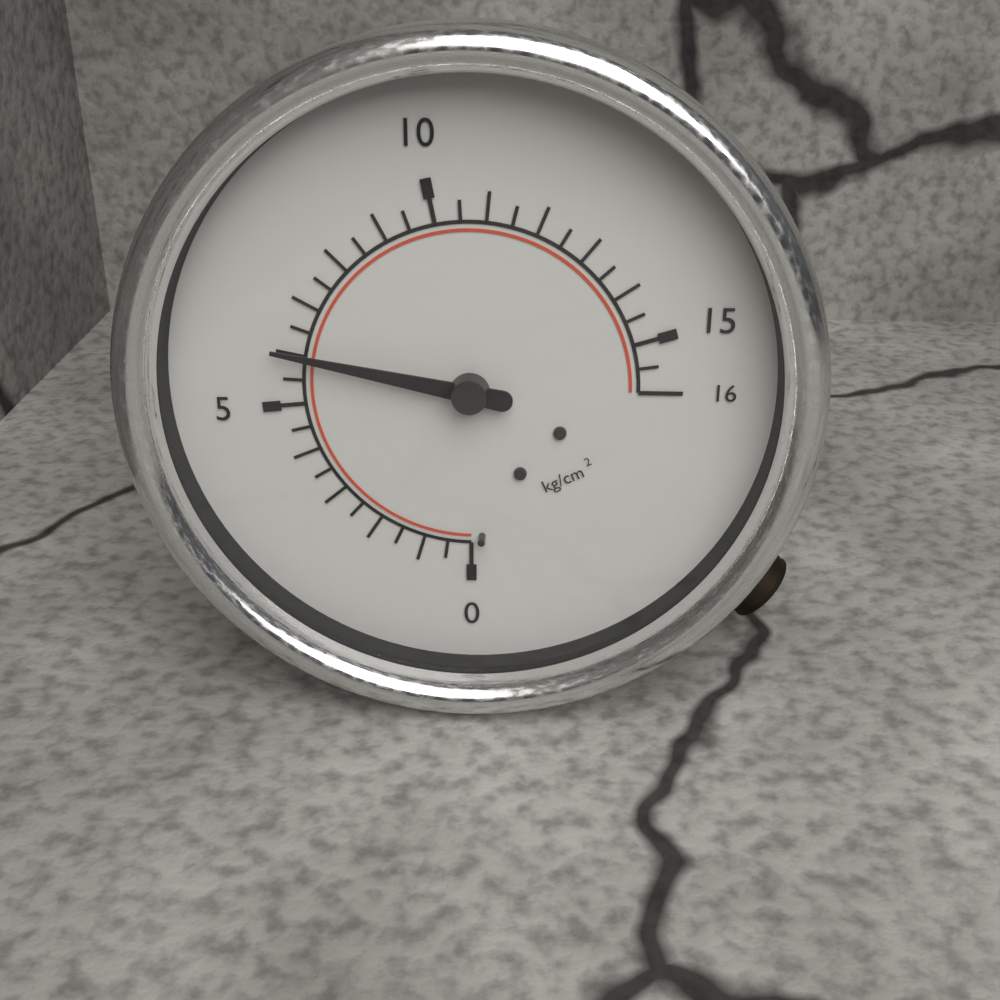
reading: 6.0 kg/cm²
